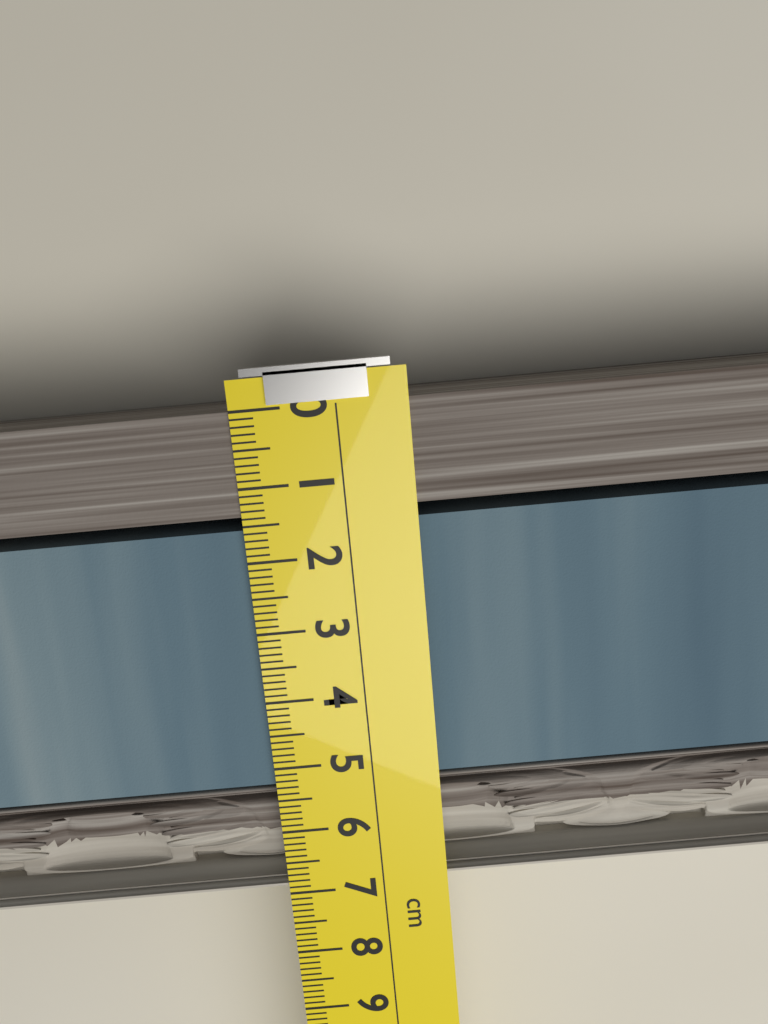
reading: 6.9 cm
